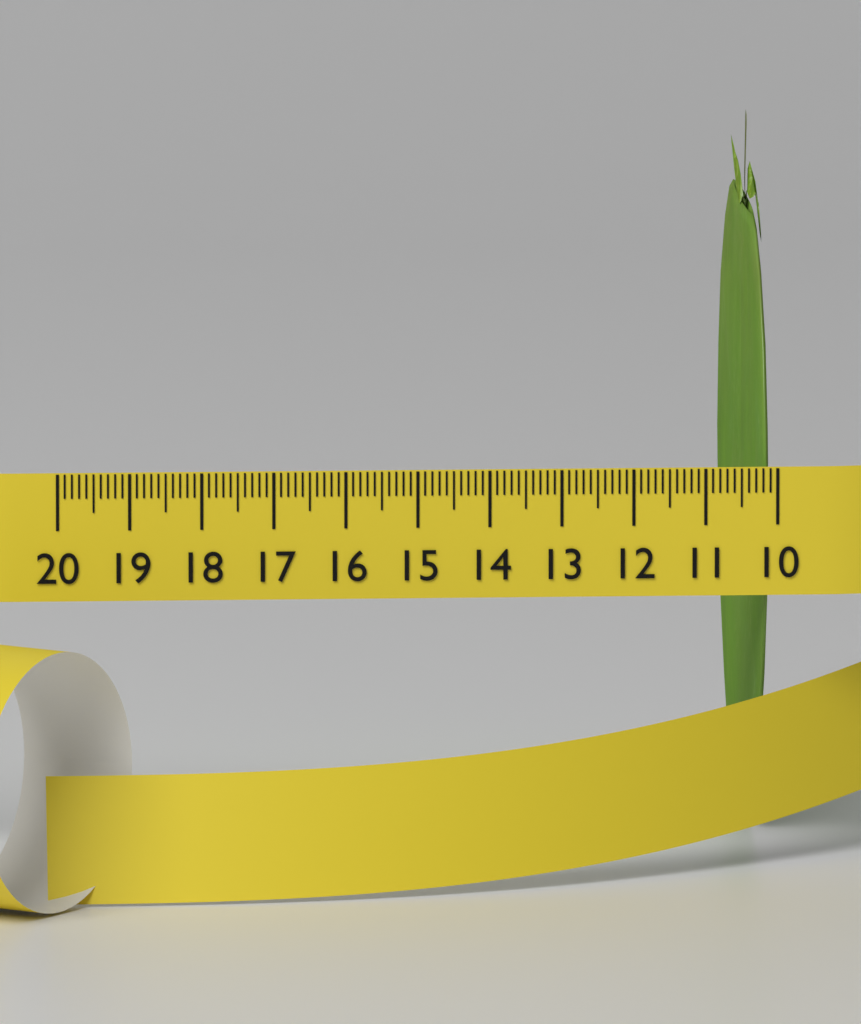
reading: 10.3 (no unit)
